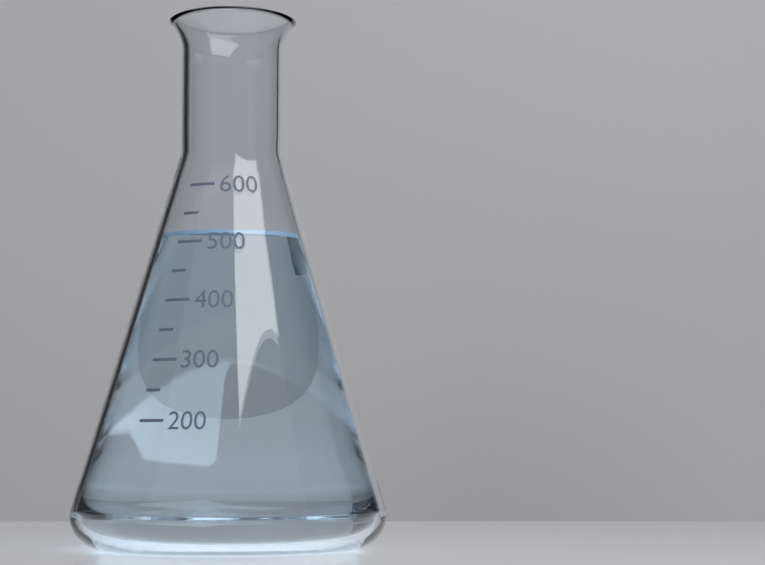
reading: 520 (no unit)
